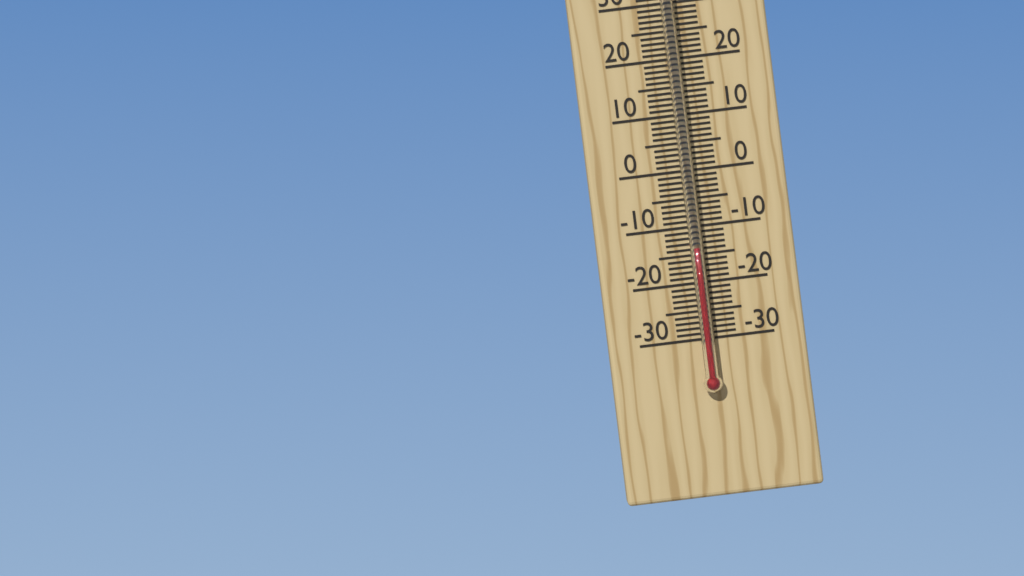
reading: -14 °C
